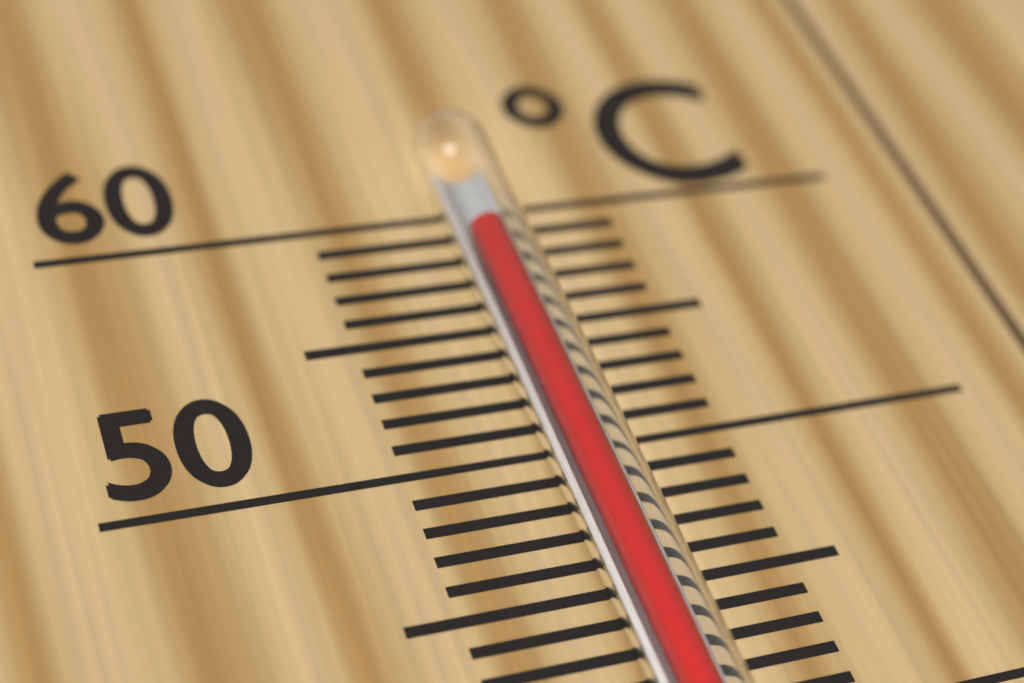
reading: 58 °C
